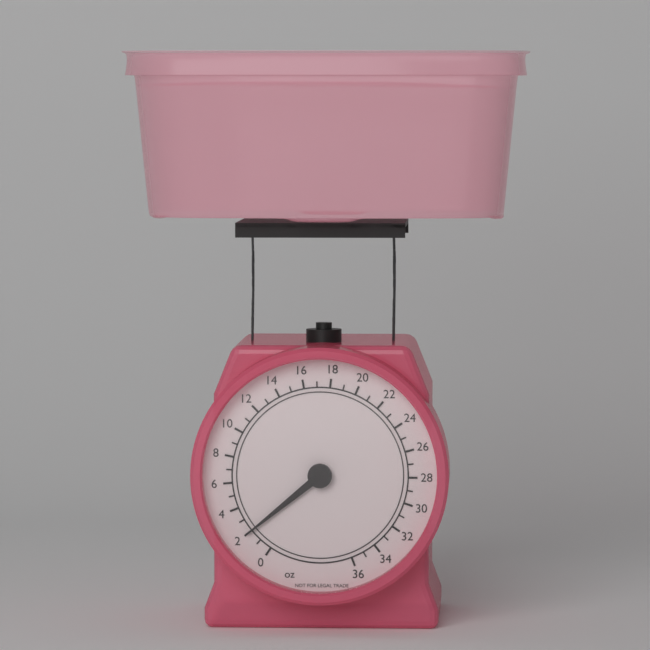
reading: 2 oz
